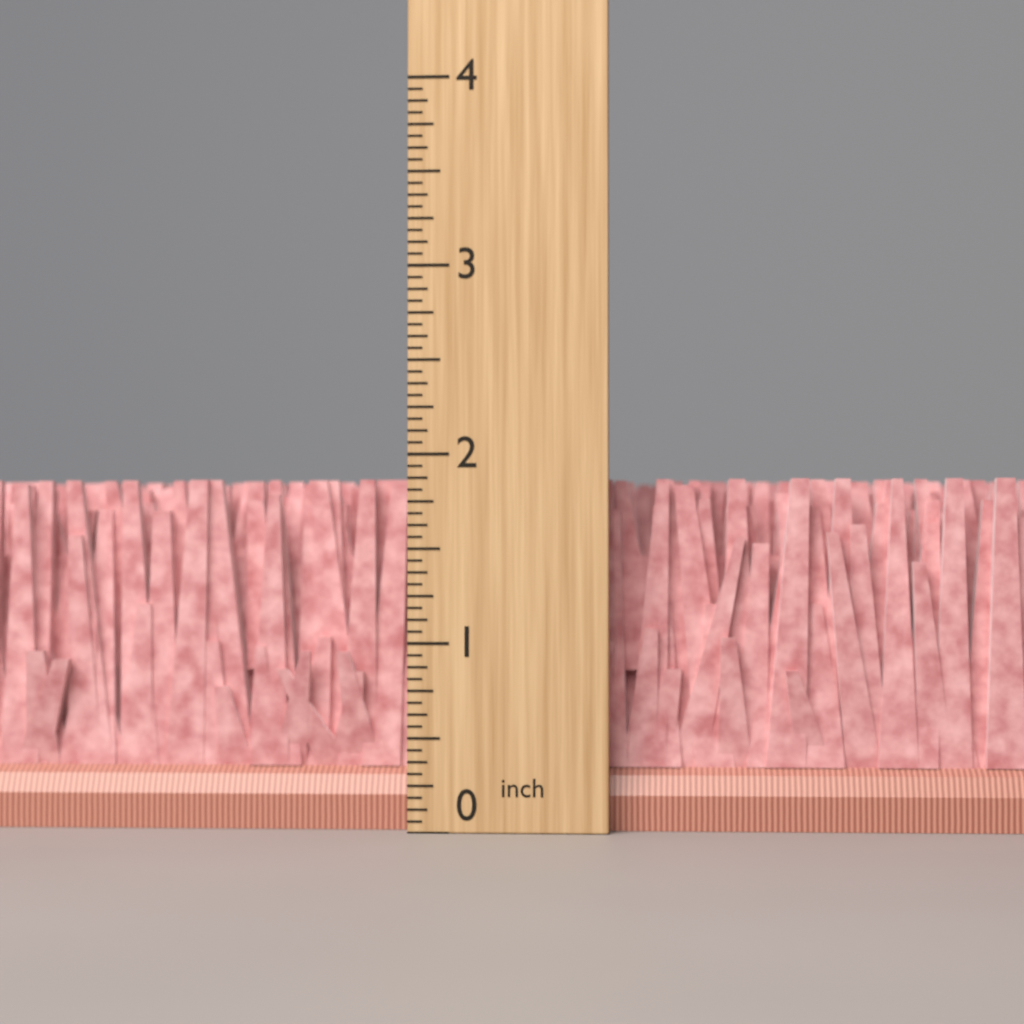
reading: 1.8750 inch
